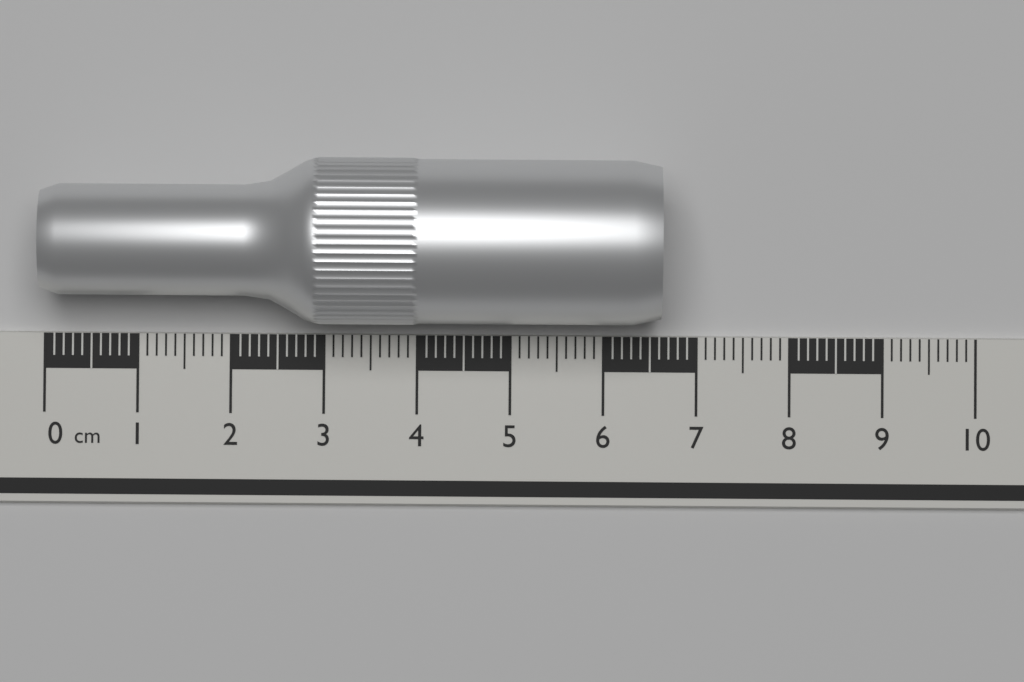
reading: 6.6 cm
